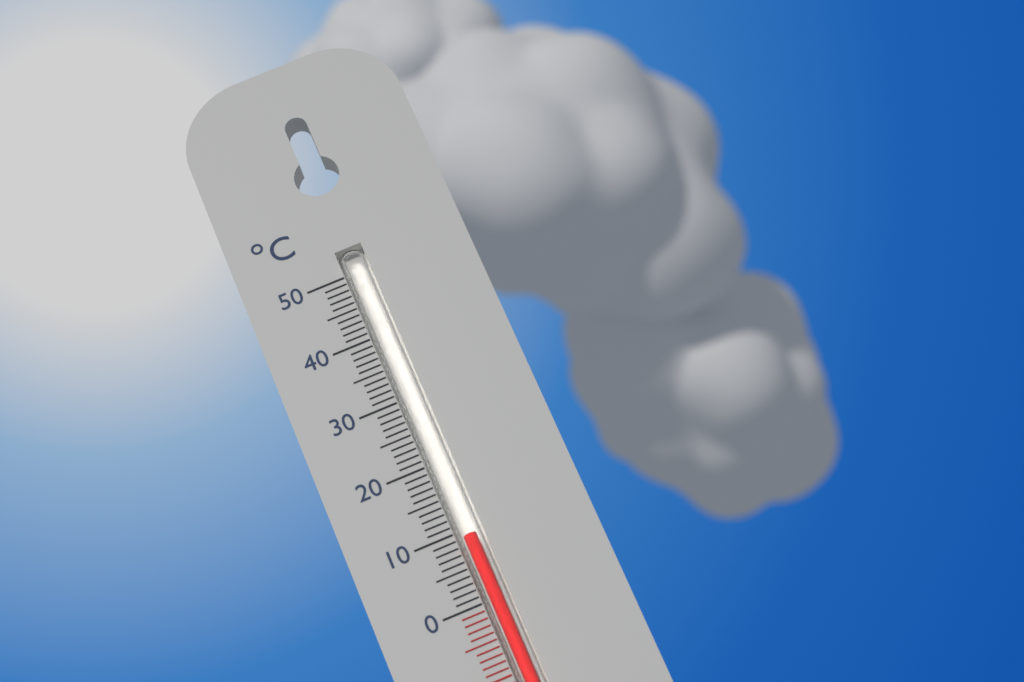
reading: 9 °C
